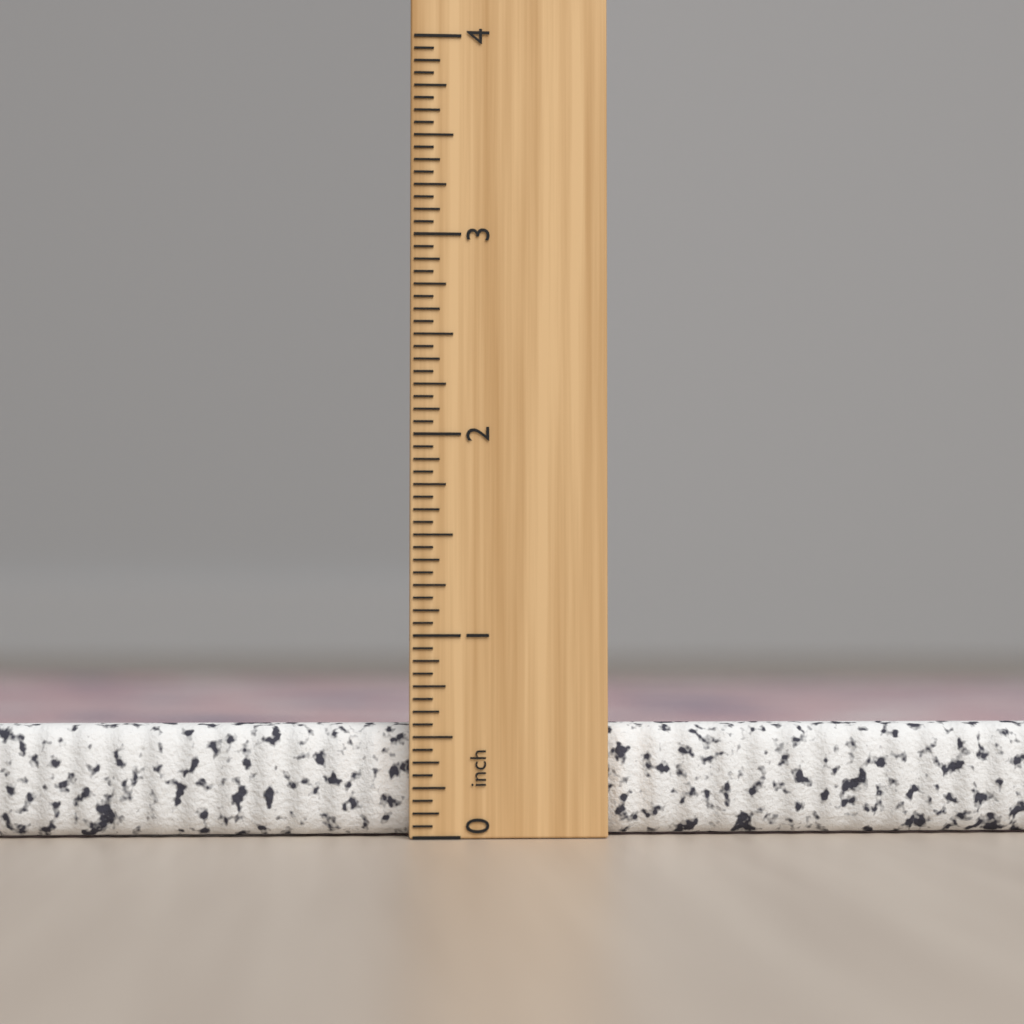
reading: 0.5625 inch
